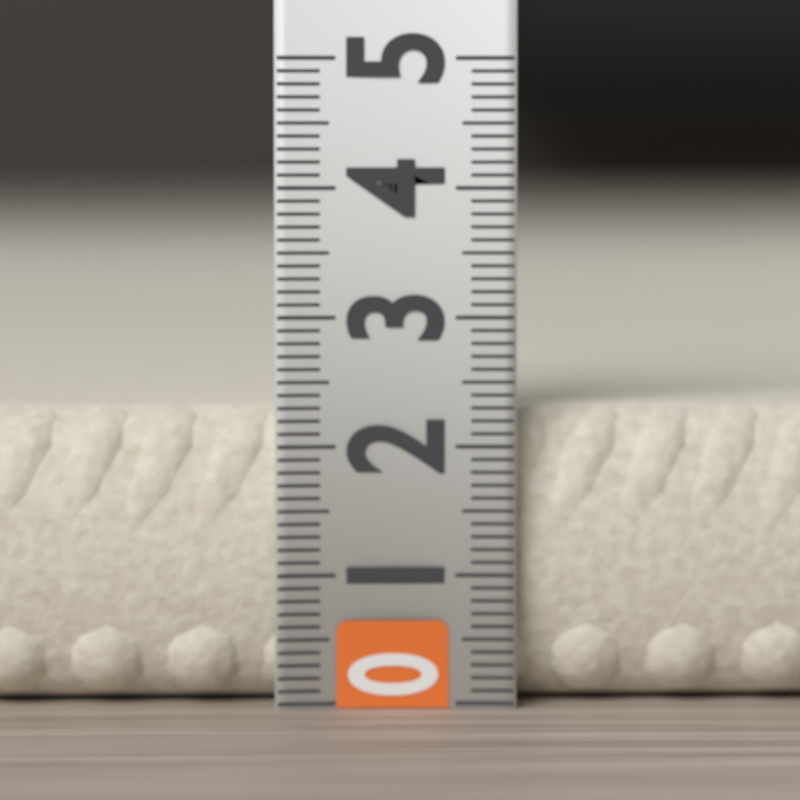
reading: 2.3 (no unit)
